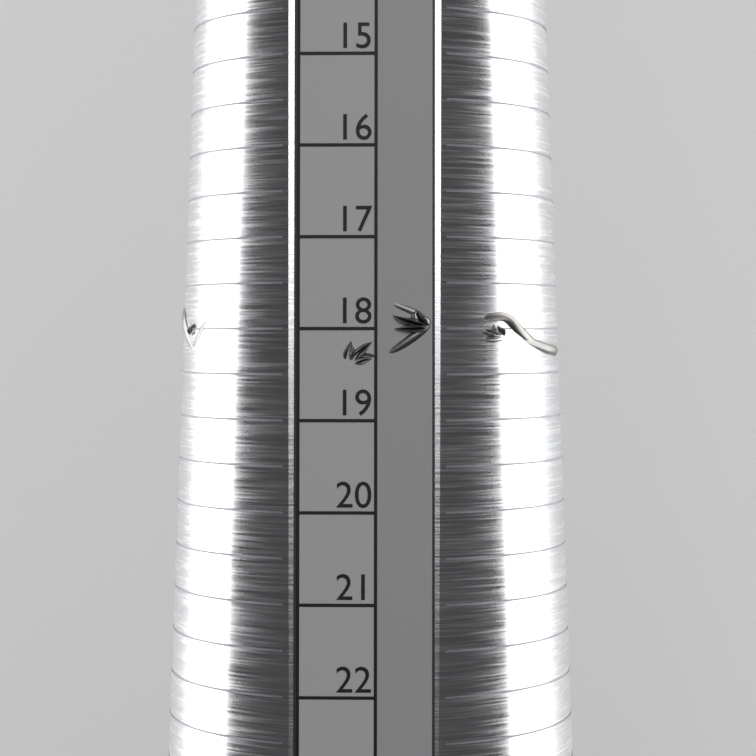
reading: 18.5 (no unit)
